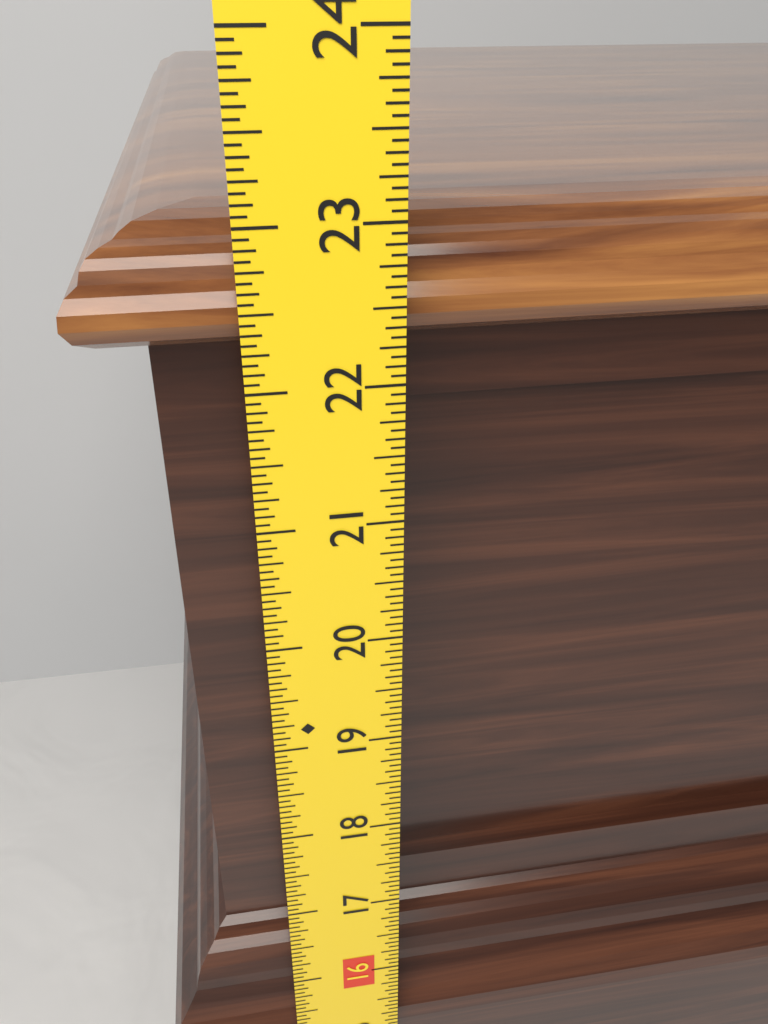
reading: 22.9375 in
